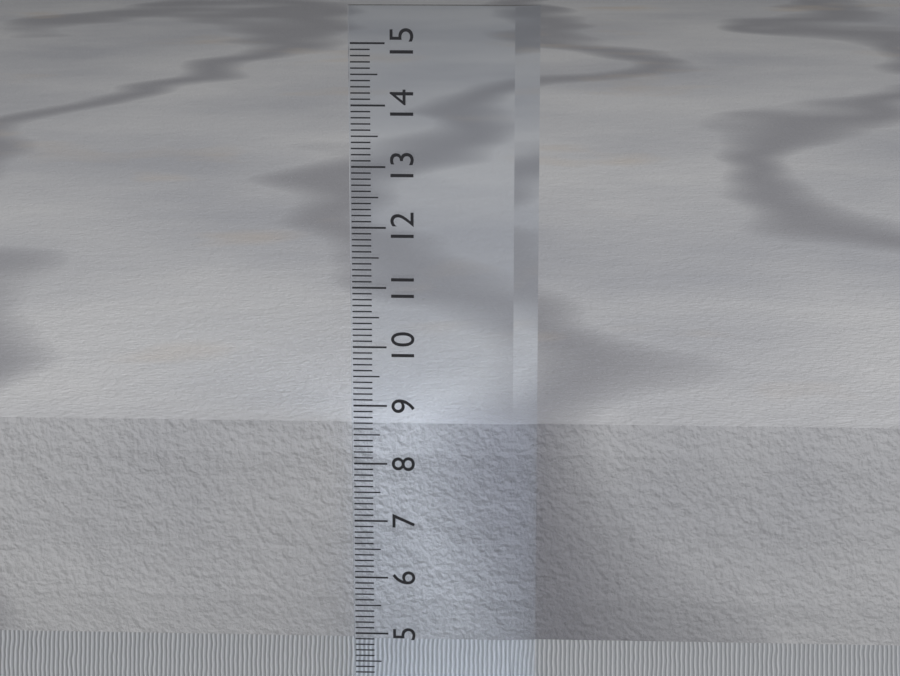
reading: 8.6 cm
